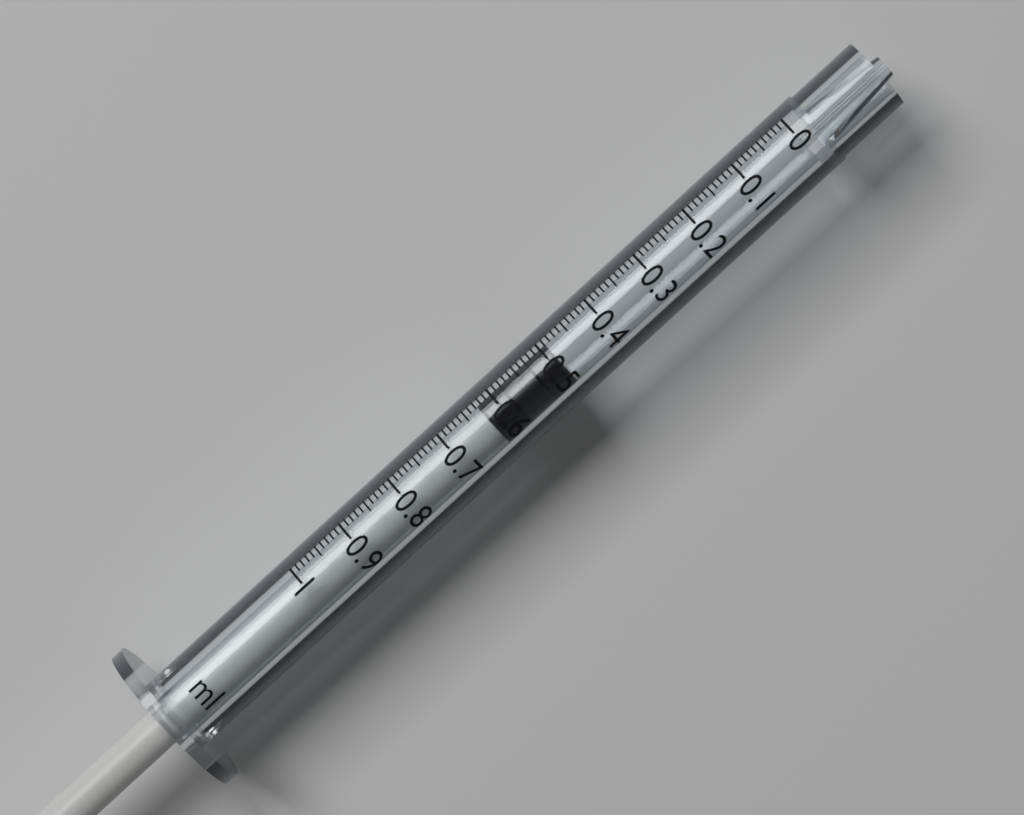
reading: 0.49 ml
